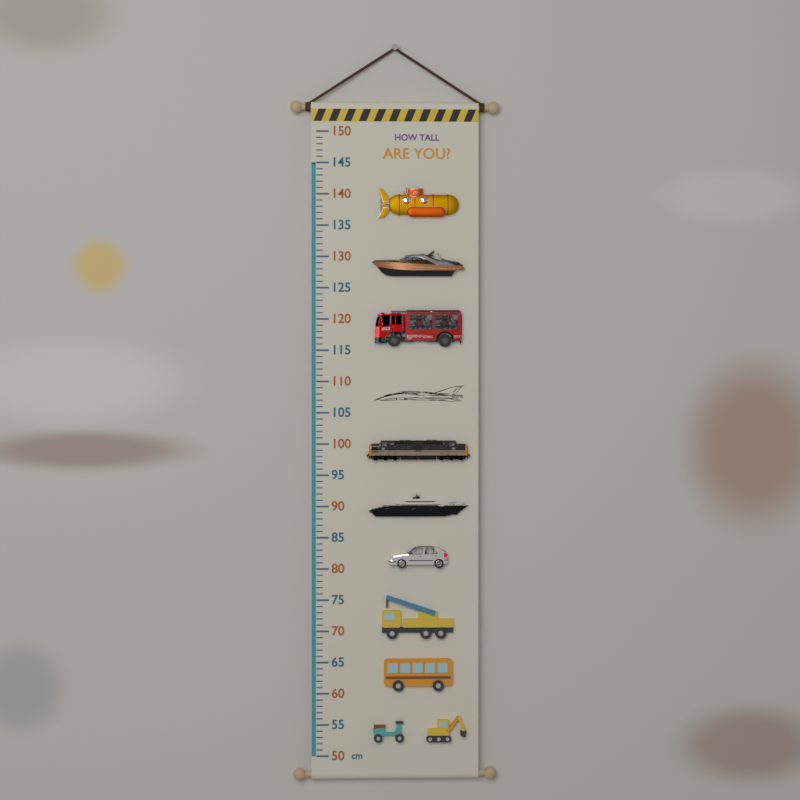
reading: 145 cm
